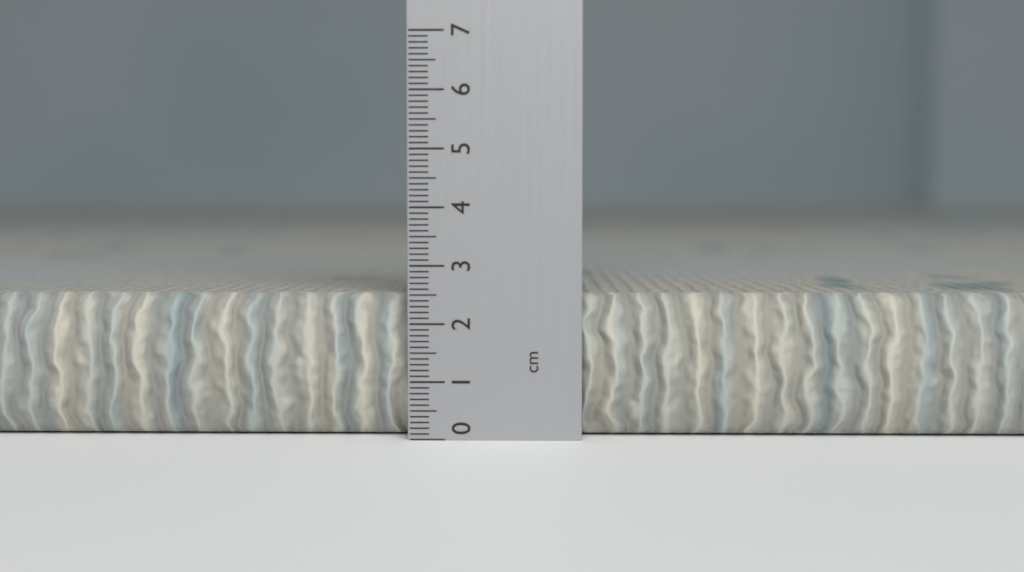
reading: 2.5 cm
